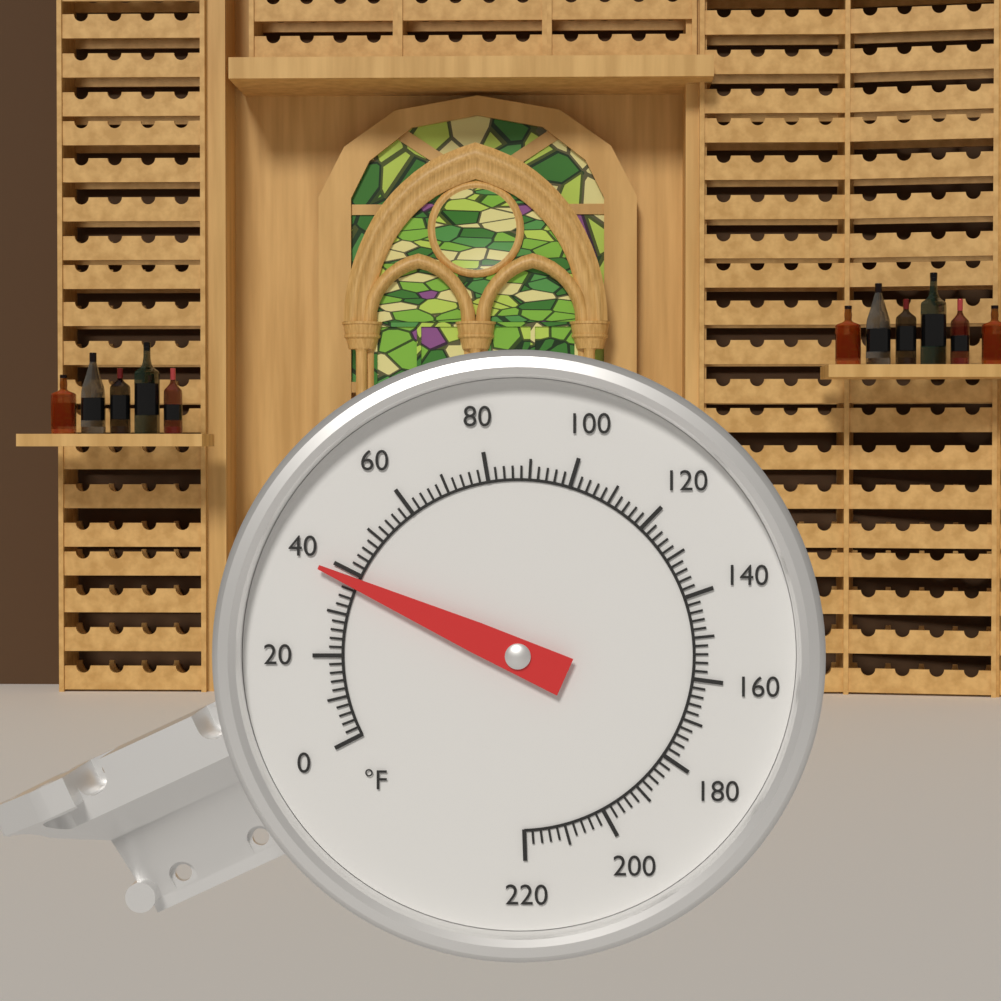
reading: 38 °F
